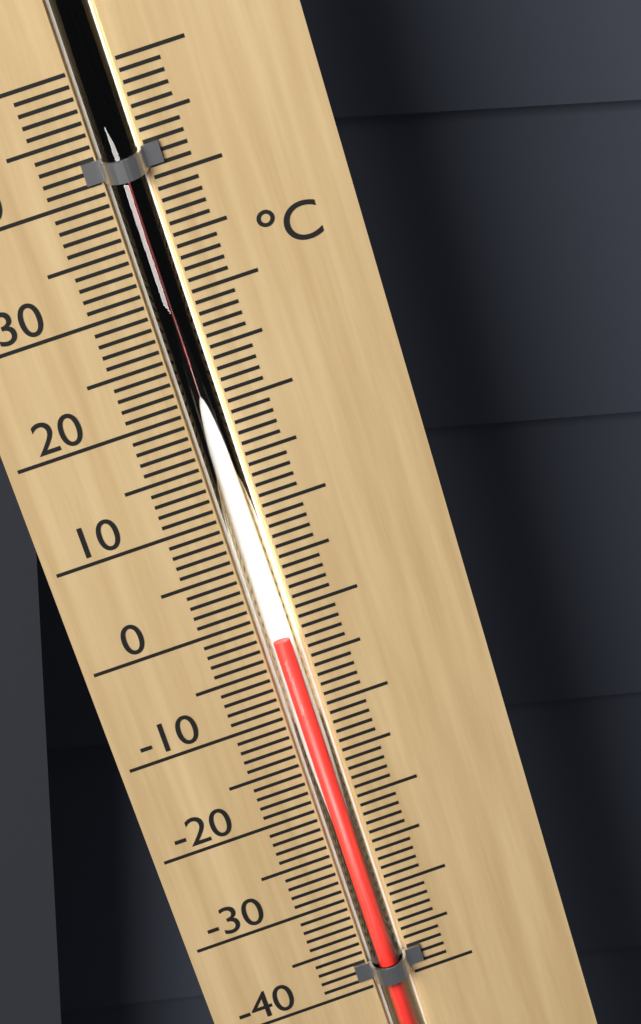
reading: -2 °C
